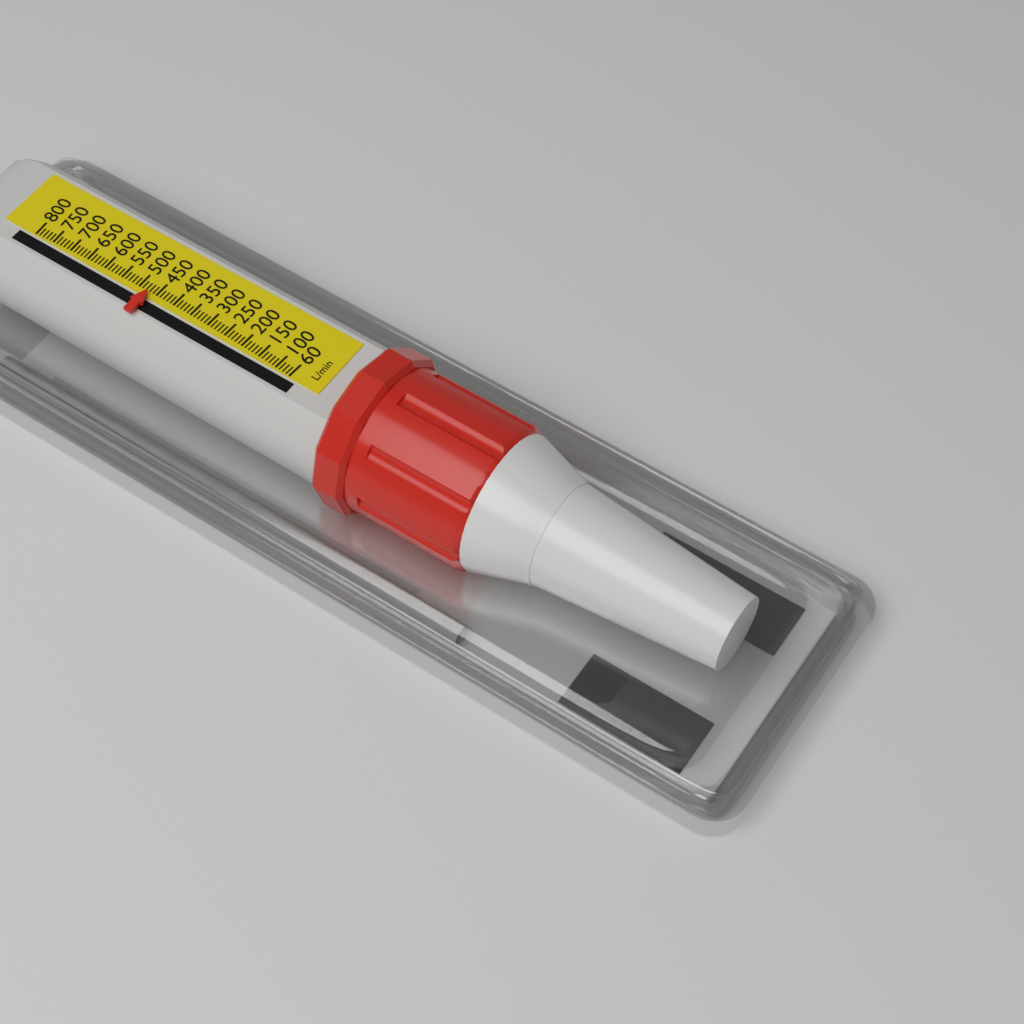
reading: 470 L/min
